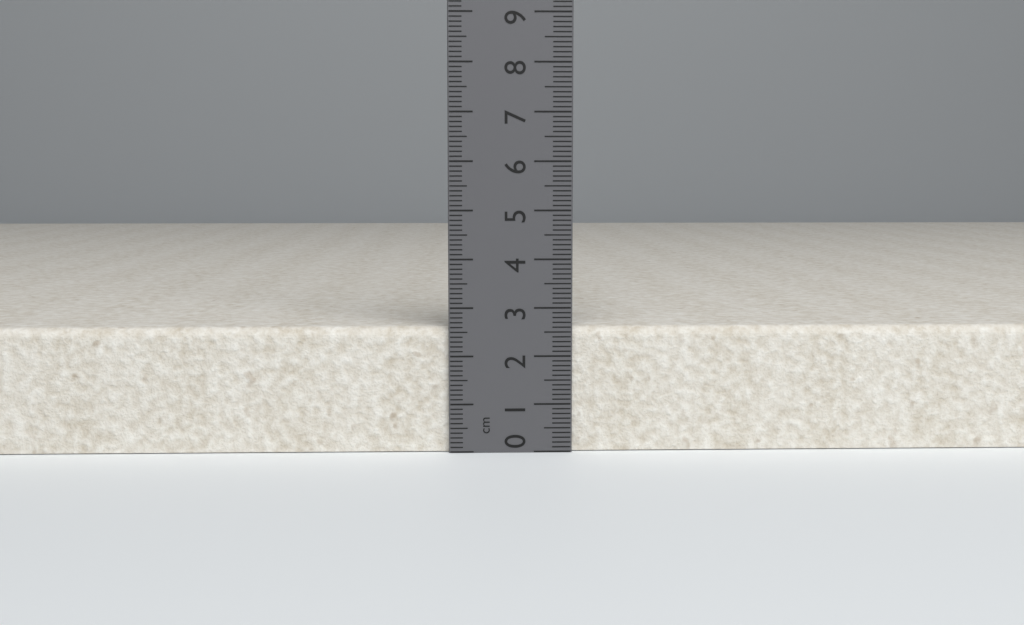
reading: 2.6 cm
